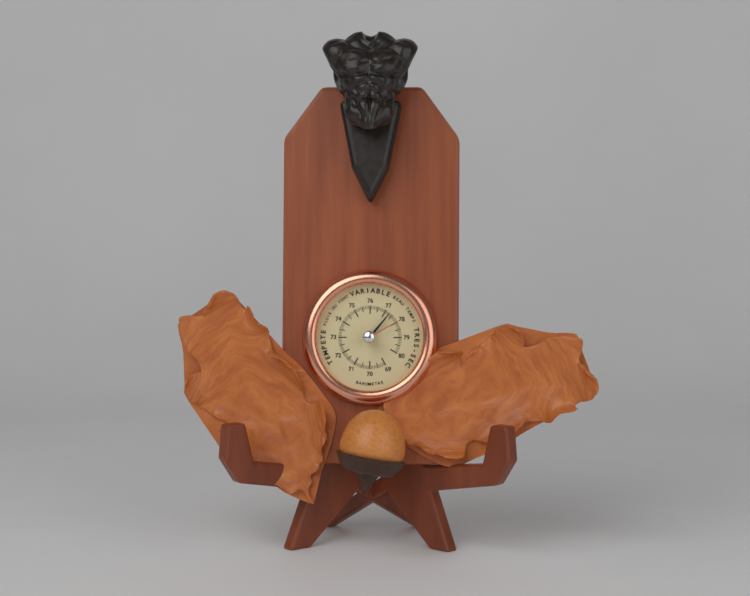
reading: 77.3 (no unit)
